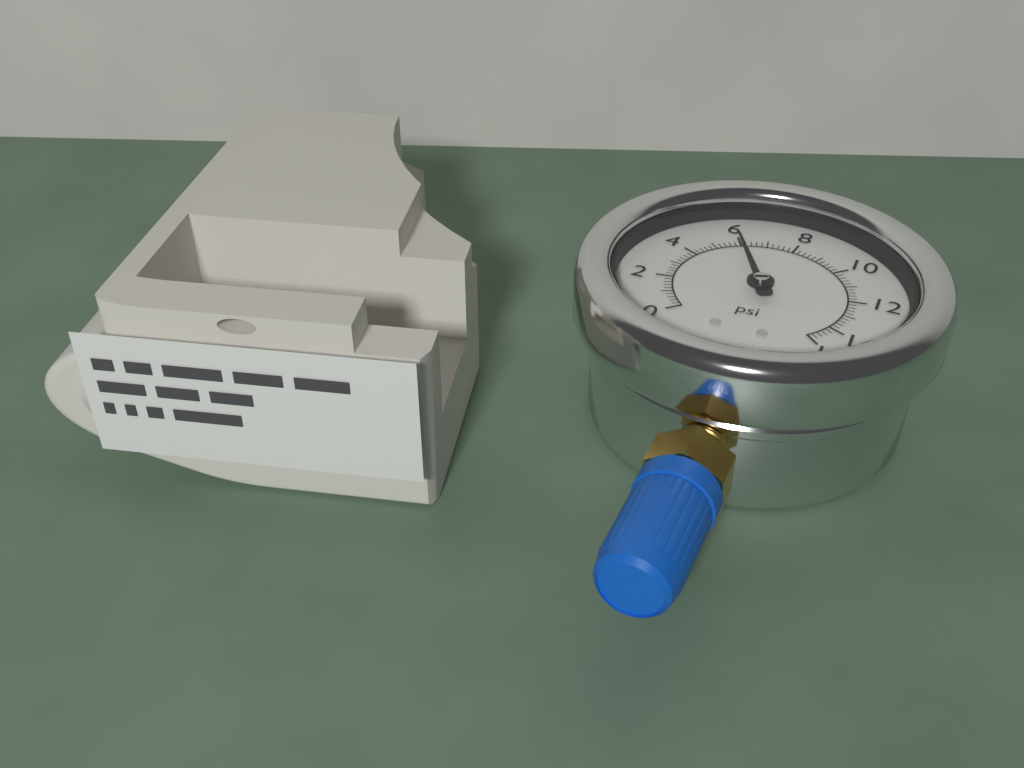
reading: 6.0 psi
